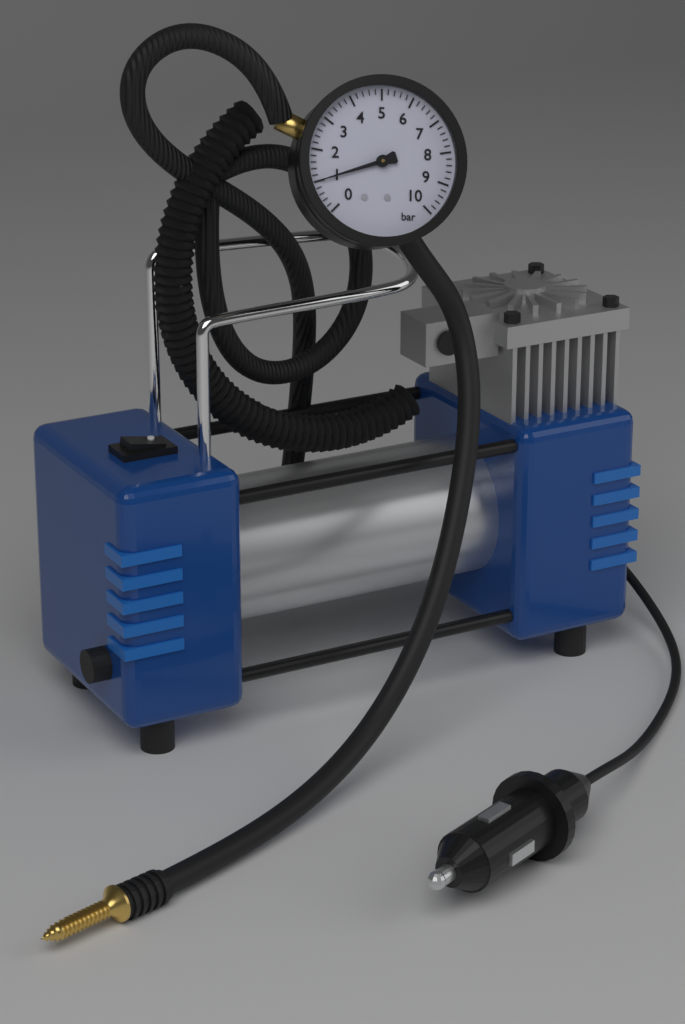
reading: 1.0 bar
